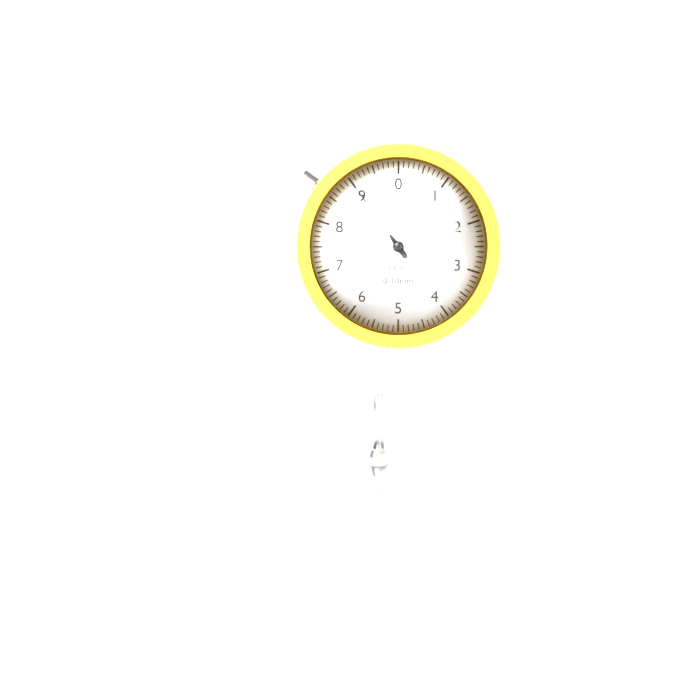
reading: 9.0 mm
